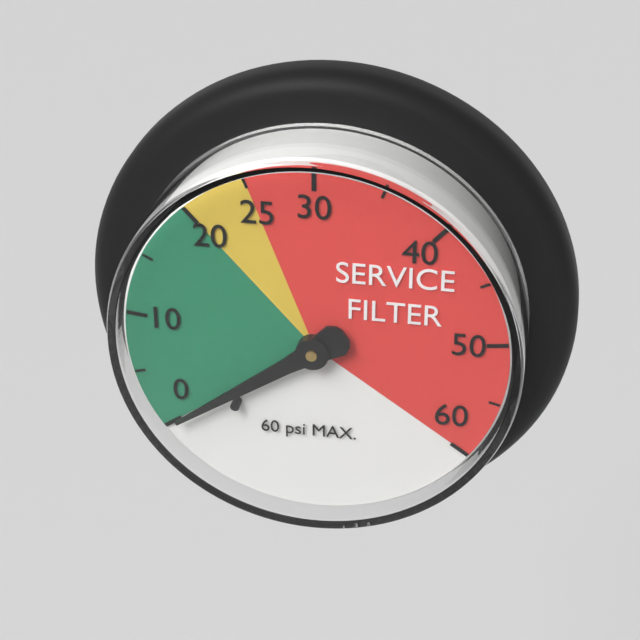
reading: 0 psi
